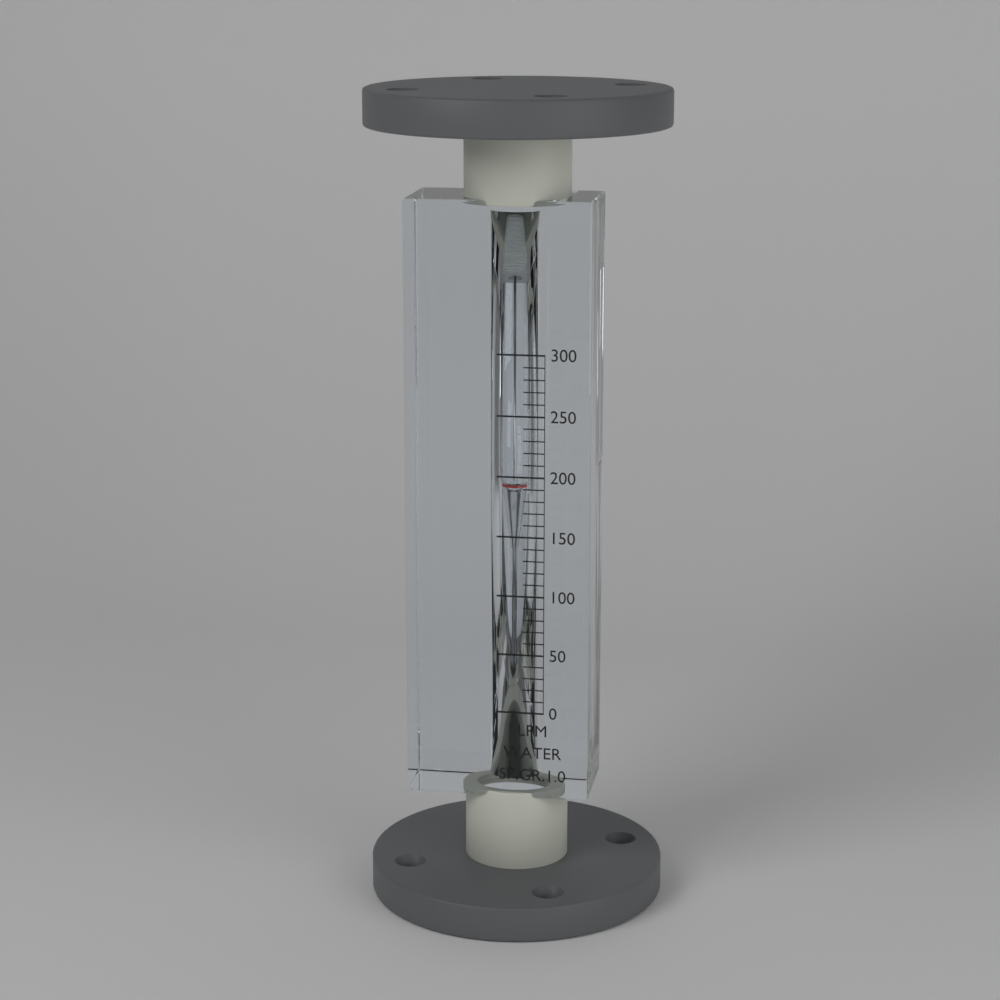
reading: 190 LPM
